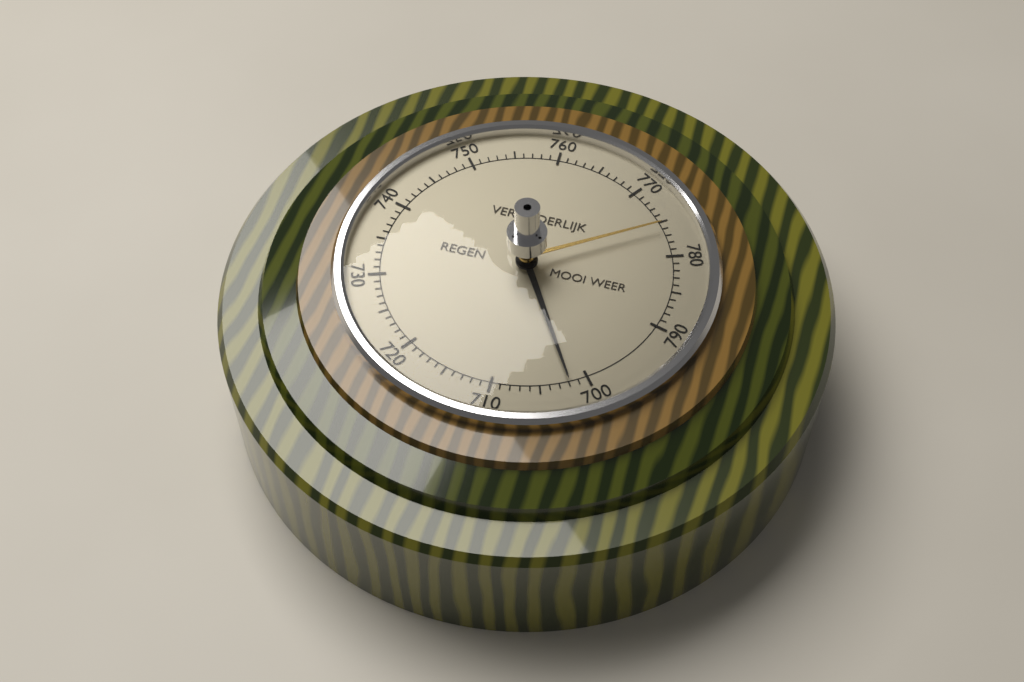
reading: 702 (no unit)
